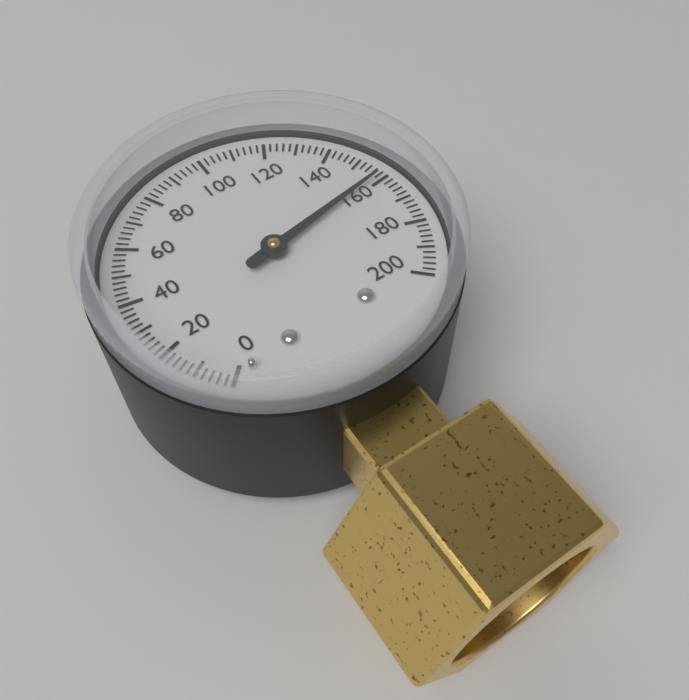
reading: 158 (no unit)
